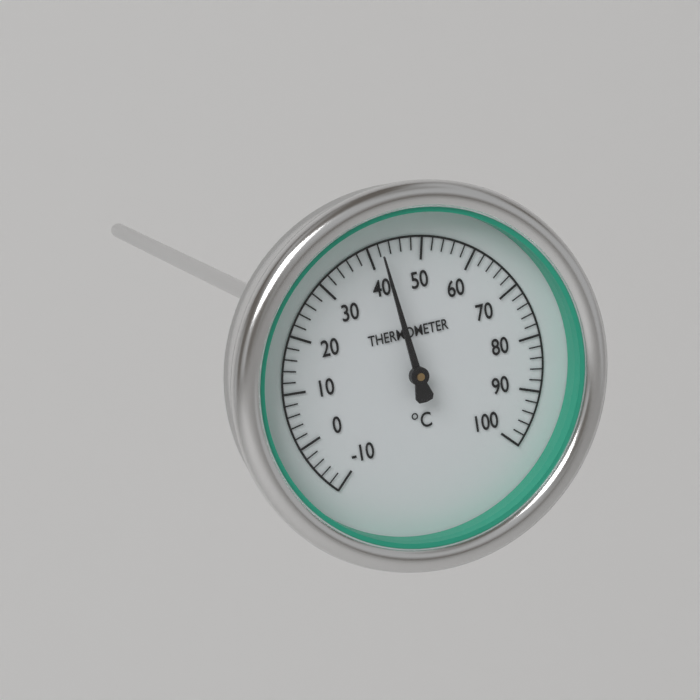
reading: 42 °C
